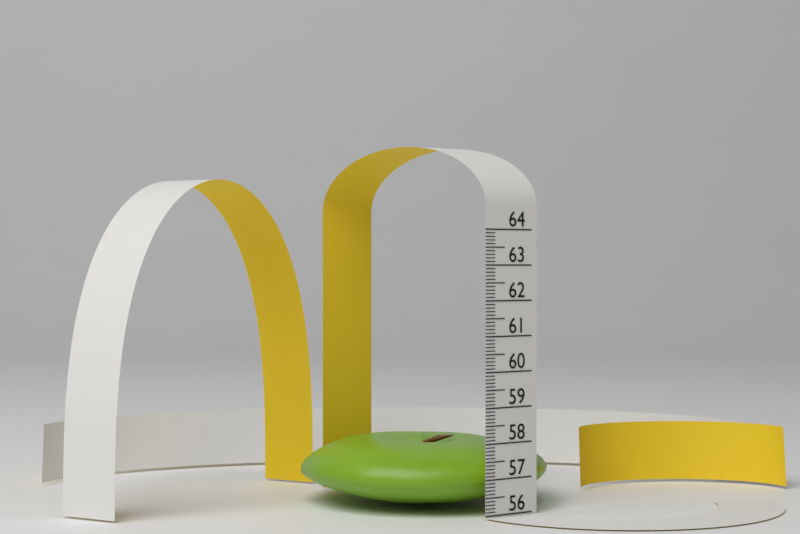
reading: 57.9 (no unit)
